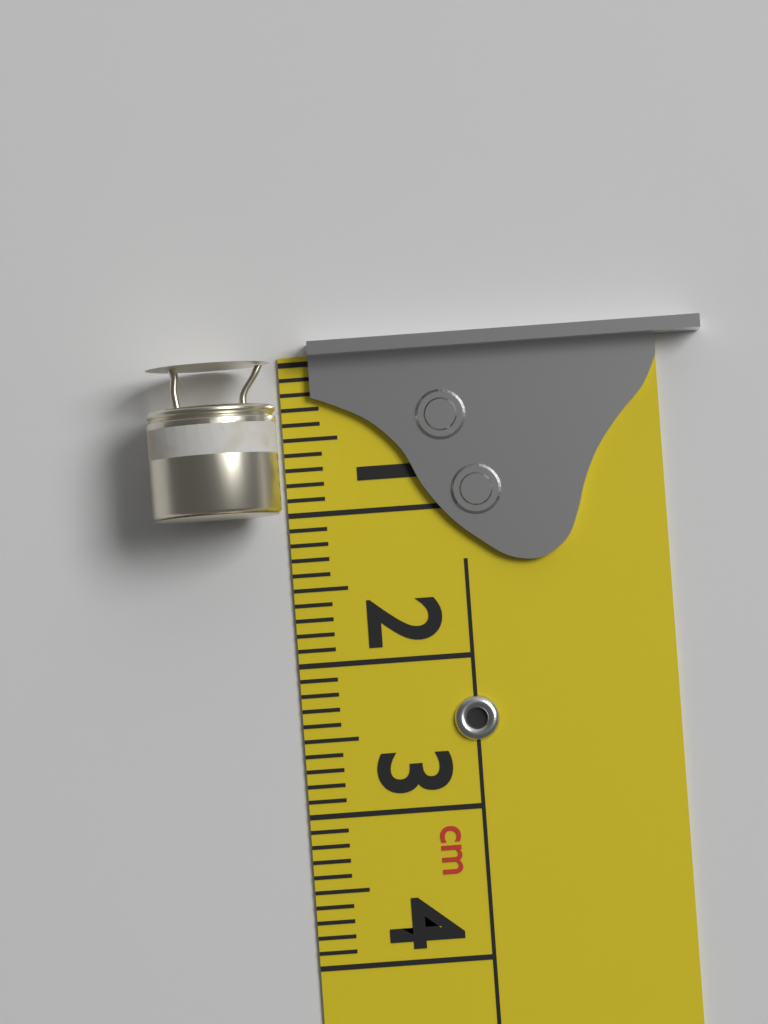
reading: 1.0 cm
